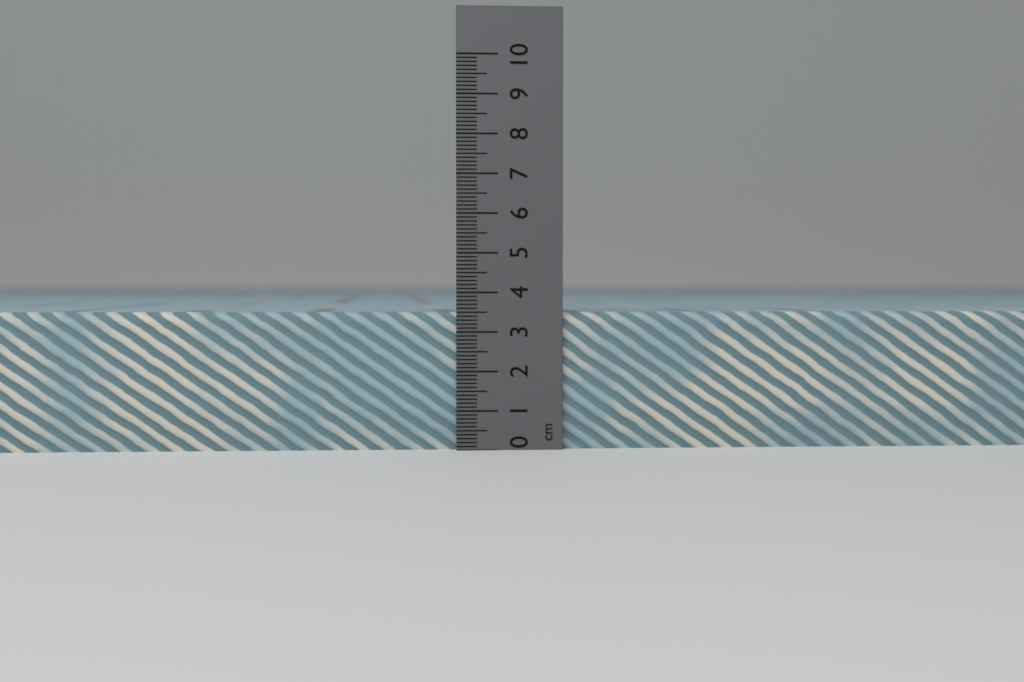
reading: 3.5 cm
